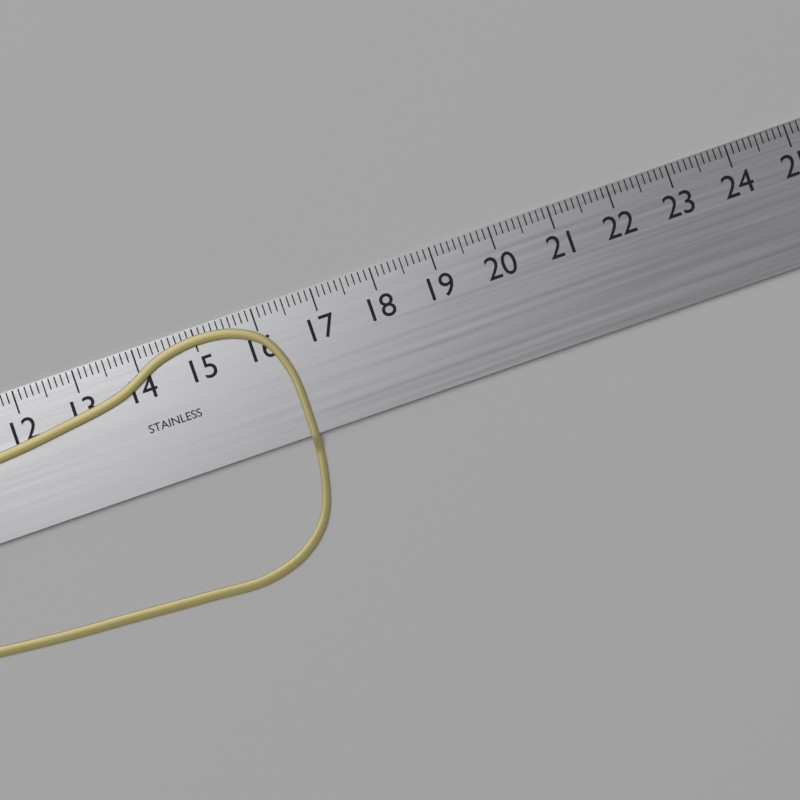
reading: 16.4 cm
